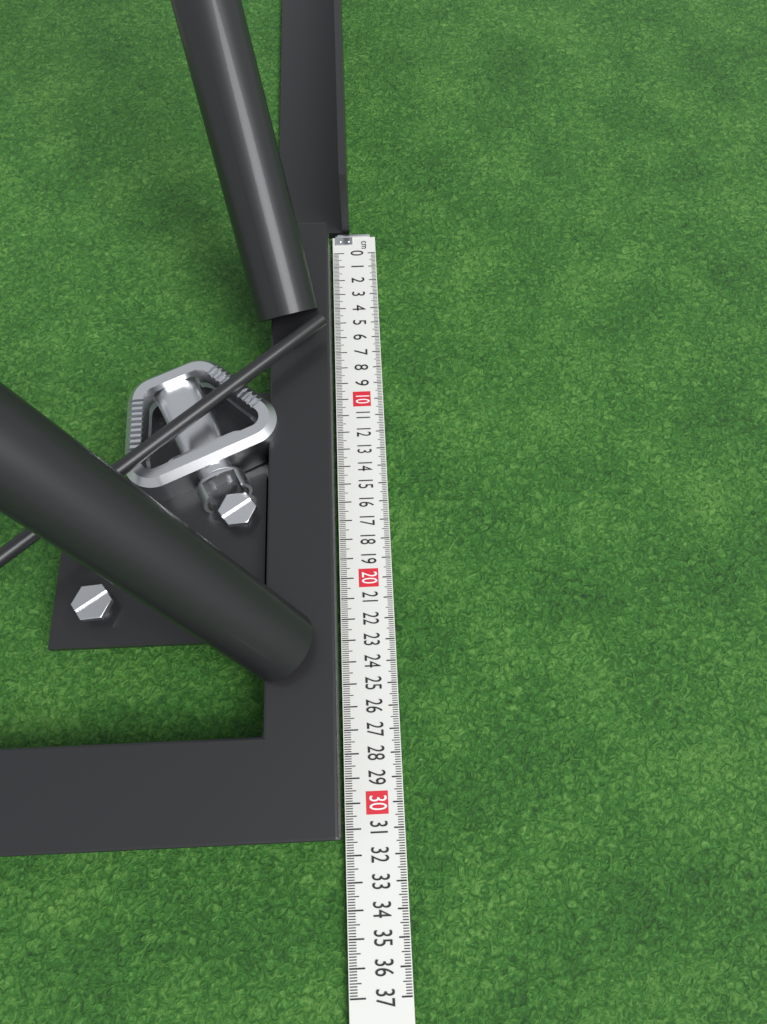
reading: 31.4 cm
